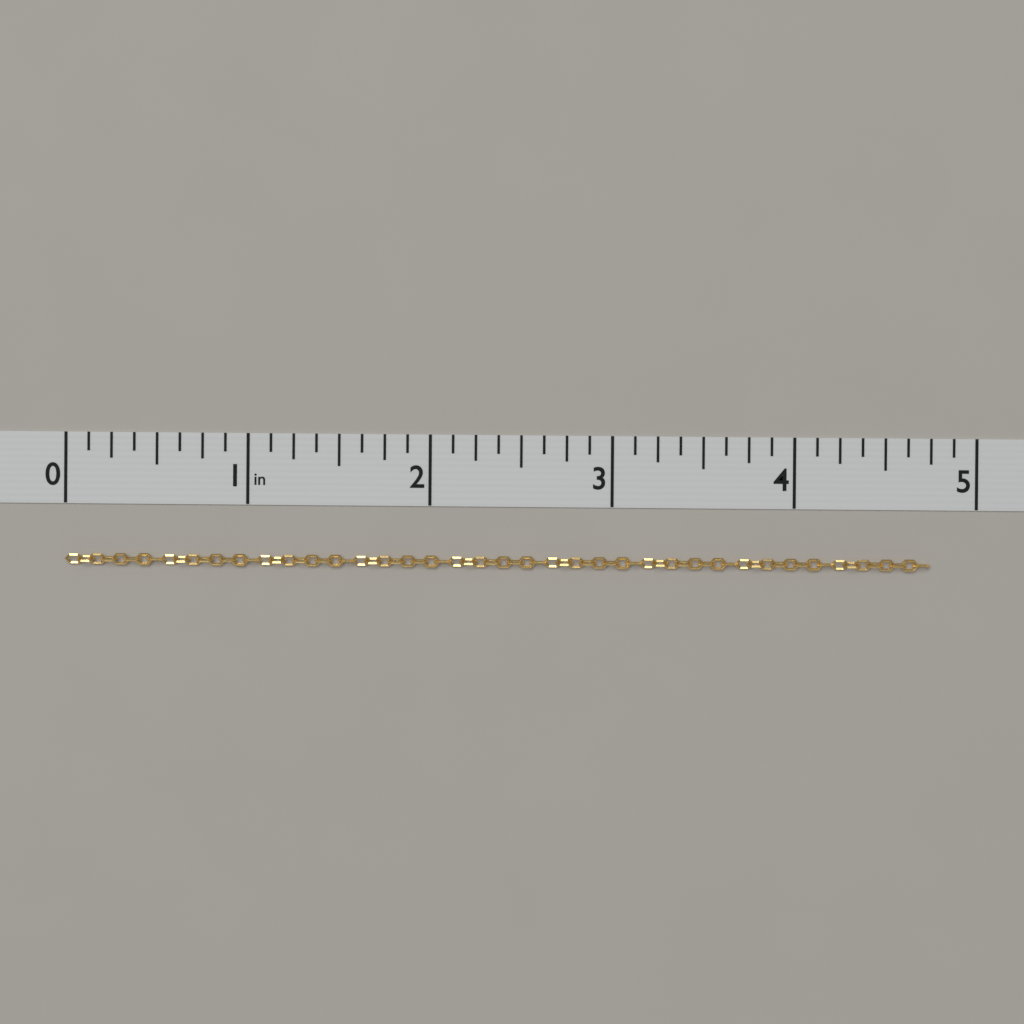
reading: 4.750 in
